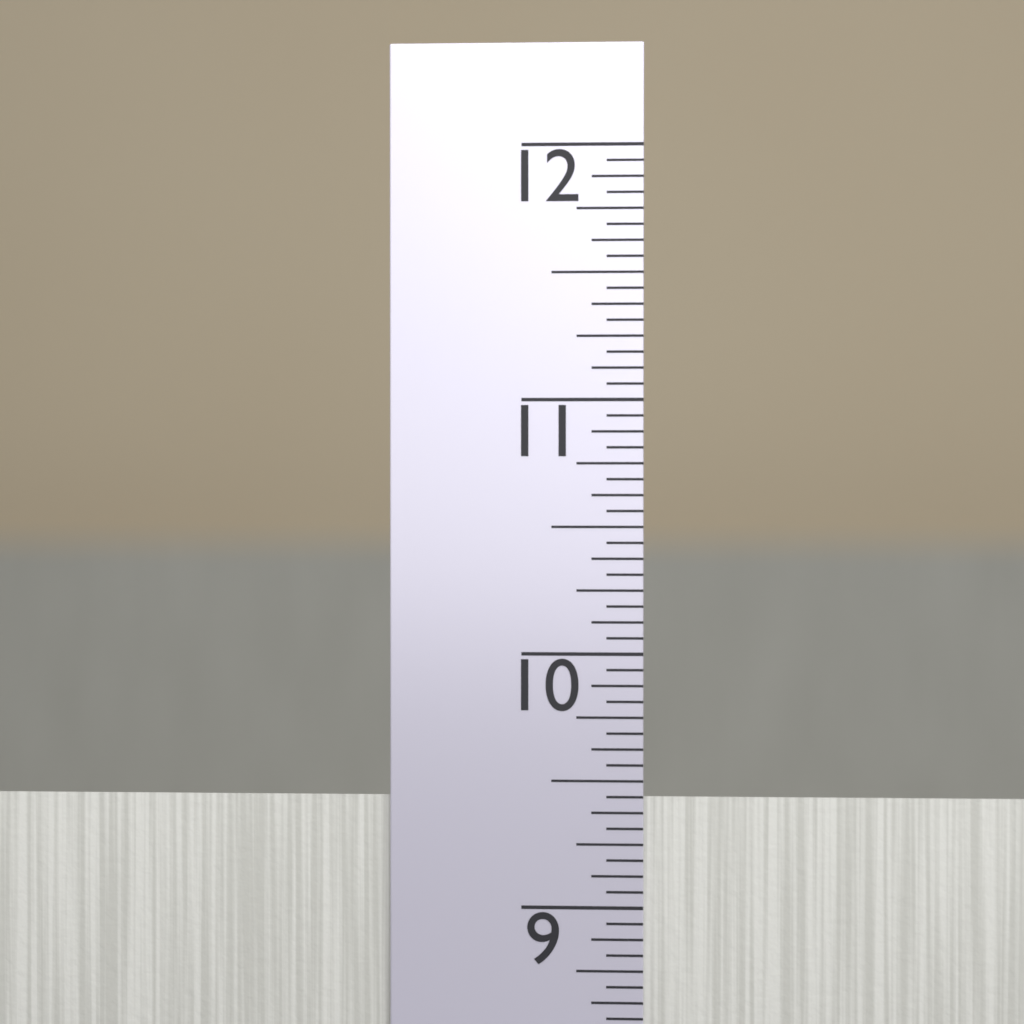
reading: 9.4375 in
